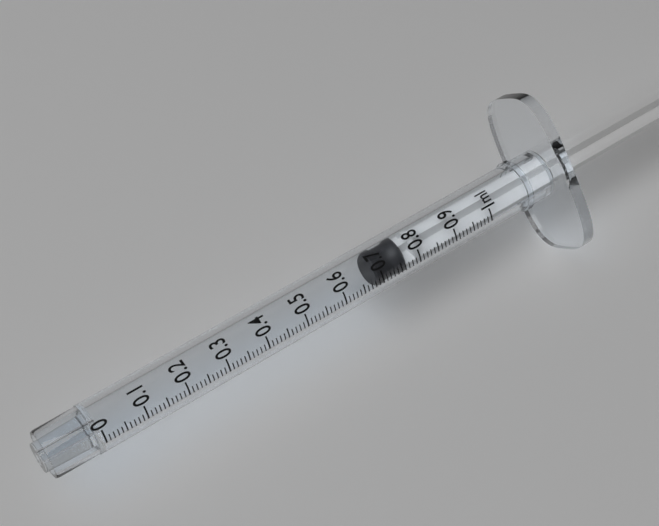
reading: 0.69 ml
